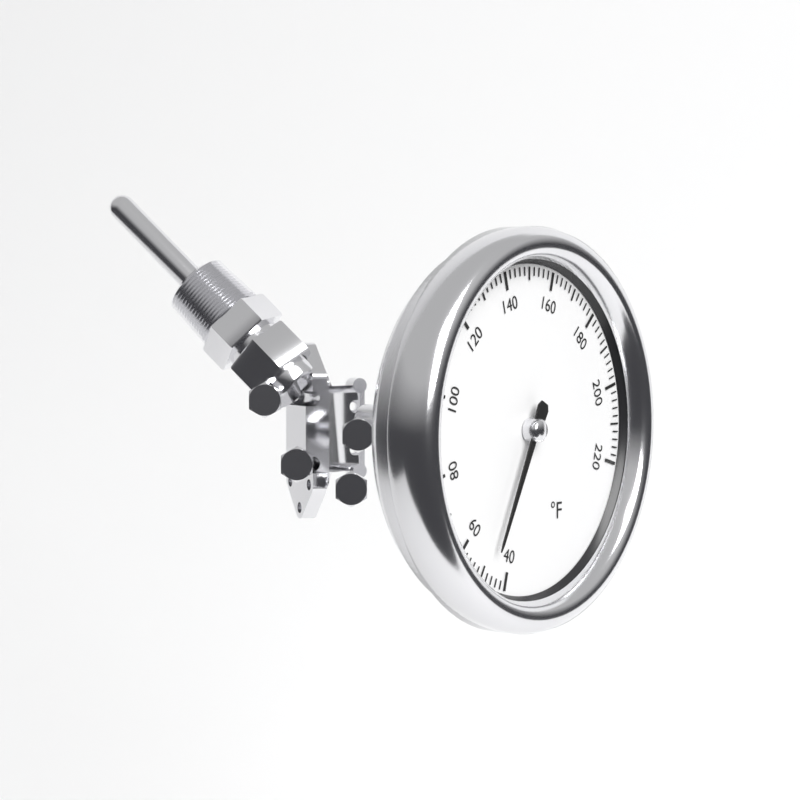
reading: 48 °F
